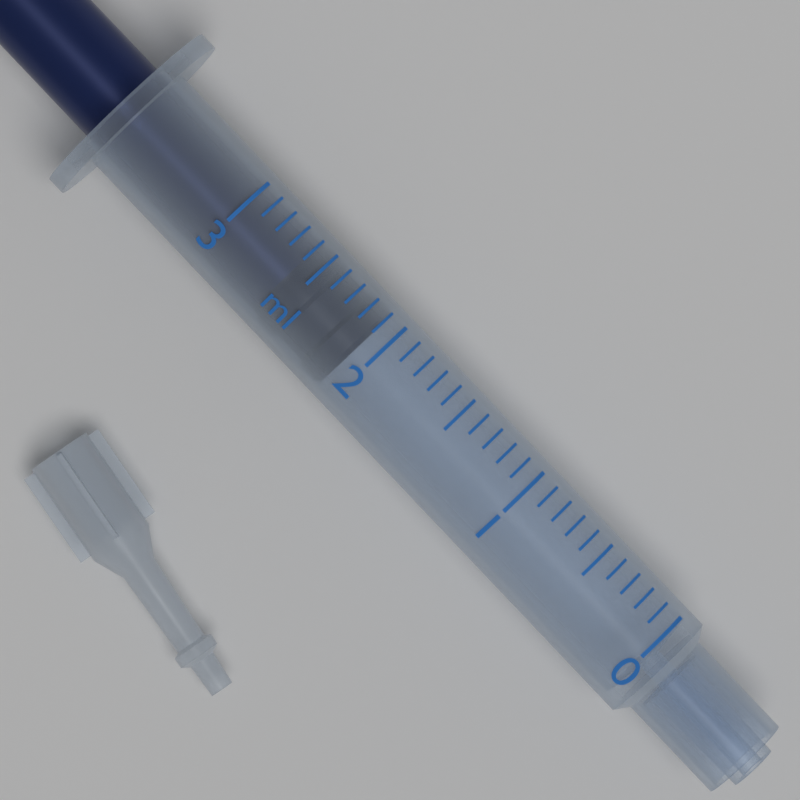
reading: 2.1 ml
